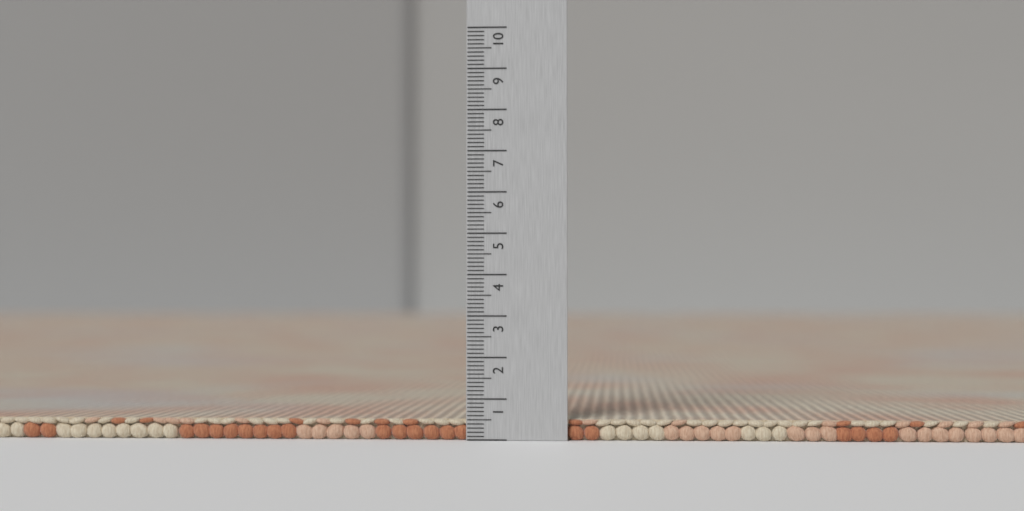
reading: 0.5 (no unit)
